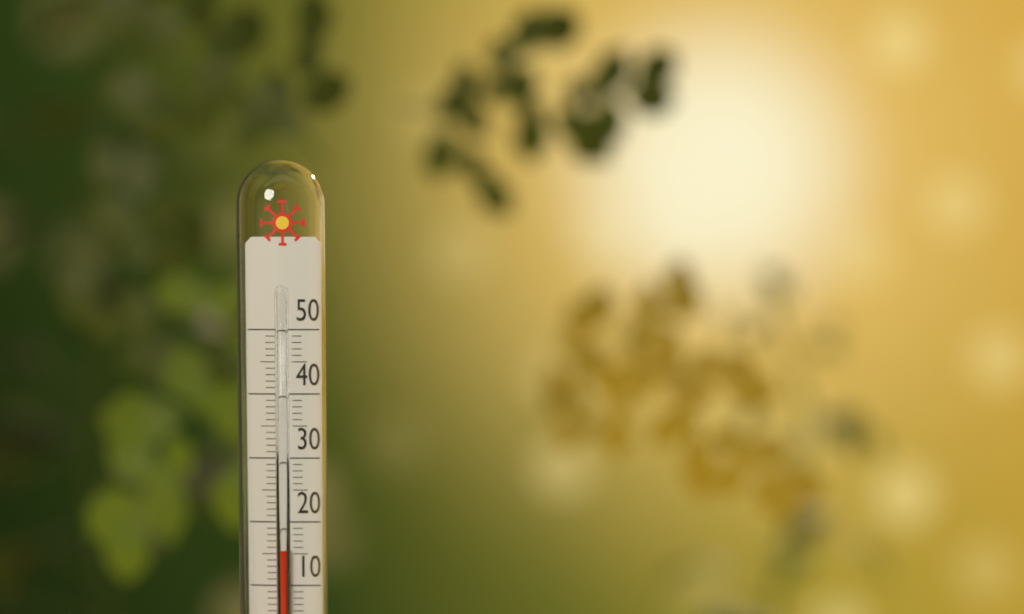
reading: 16 °C
